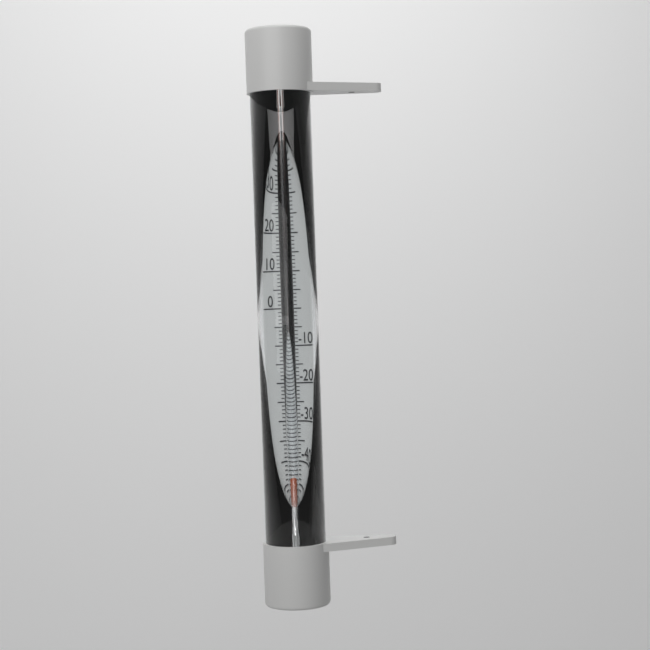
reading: -46 °C
